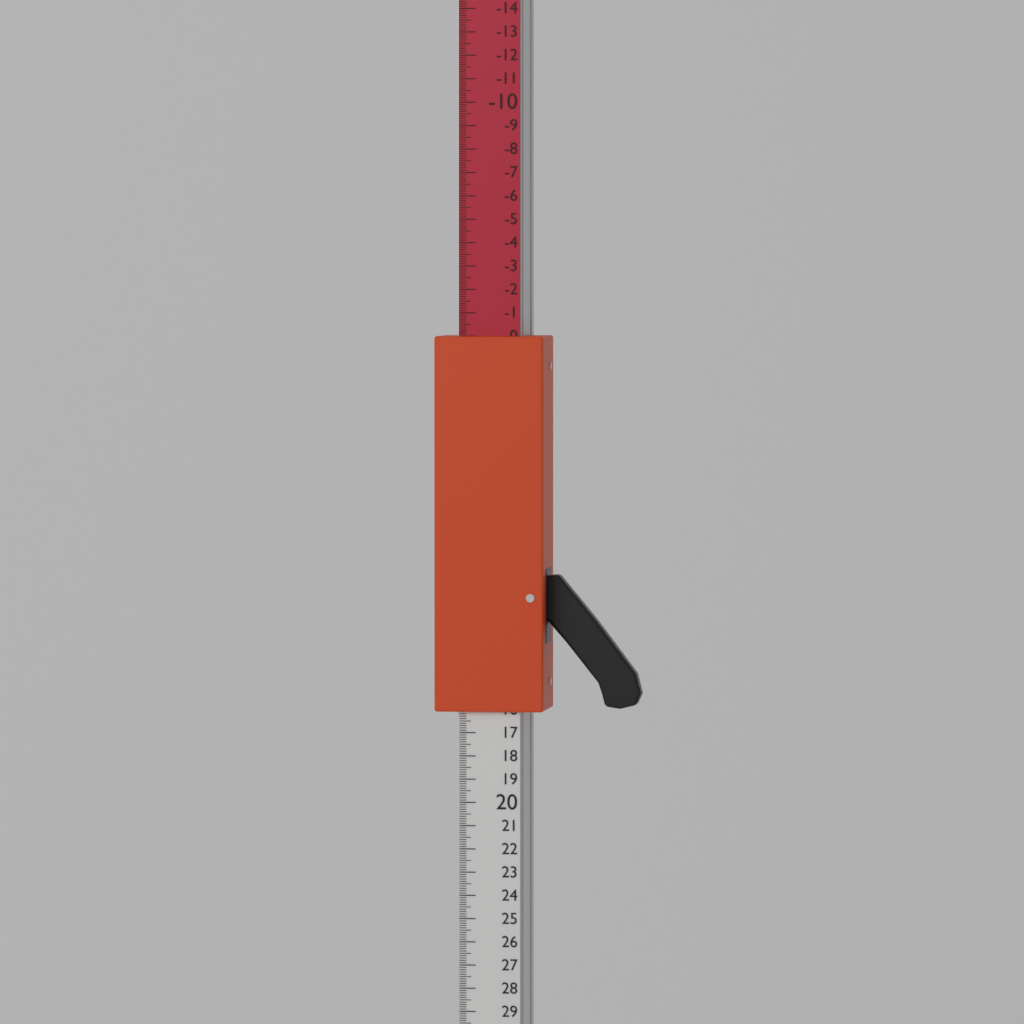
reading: 16.1 (no unit)
